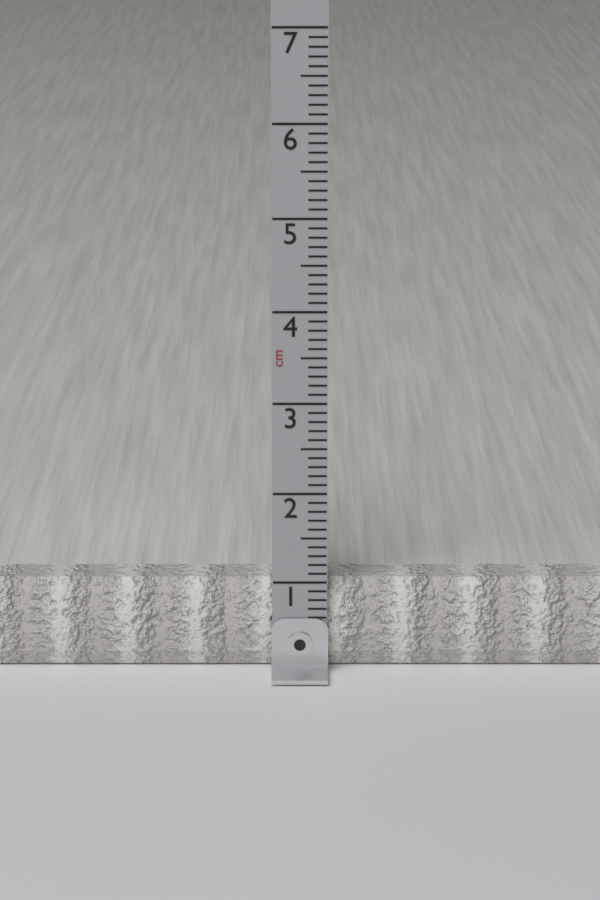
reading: 1.0 cm
